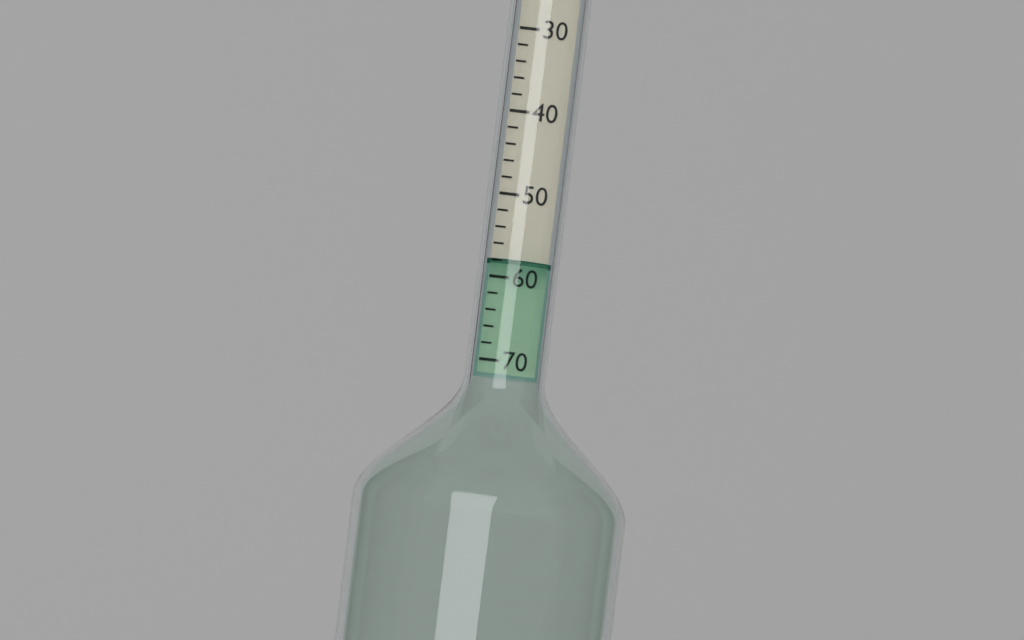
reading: 58 (no unit)
